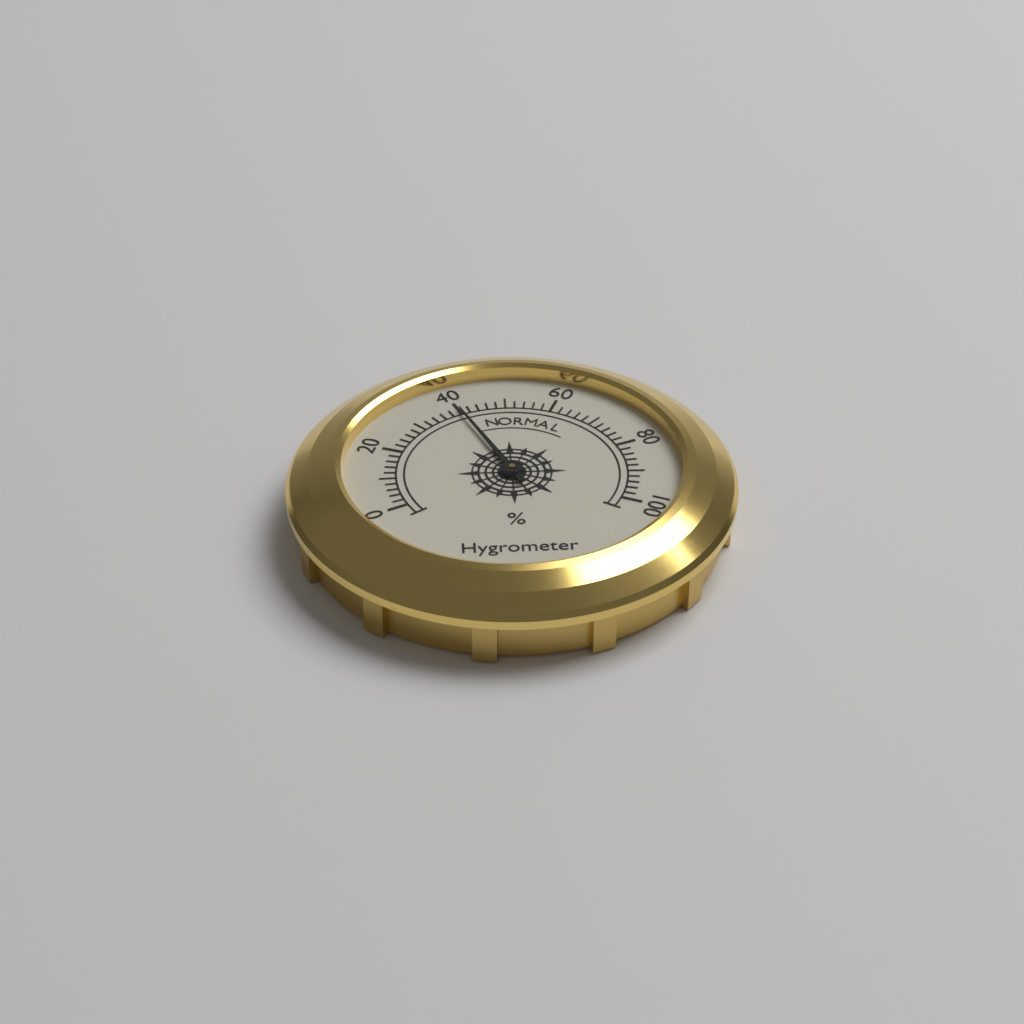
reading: 40 %
